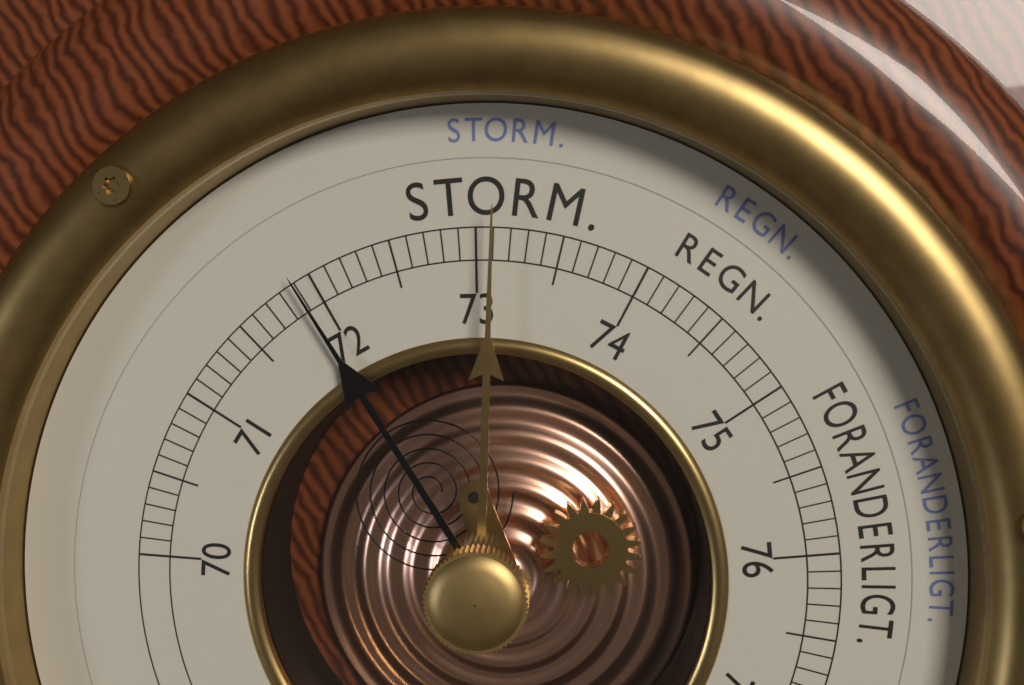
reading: 71.9 cm
